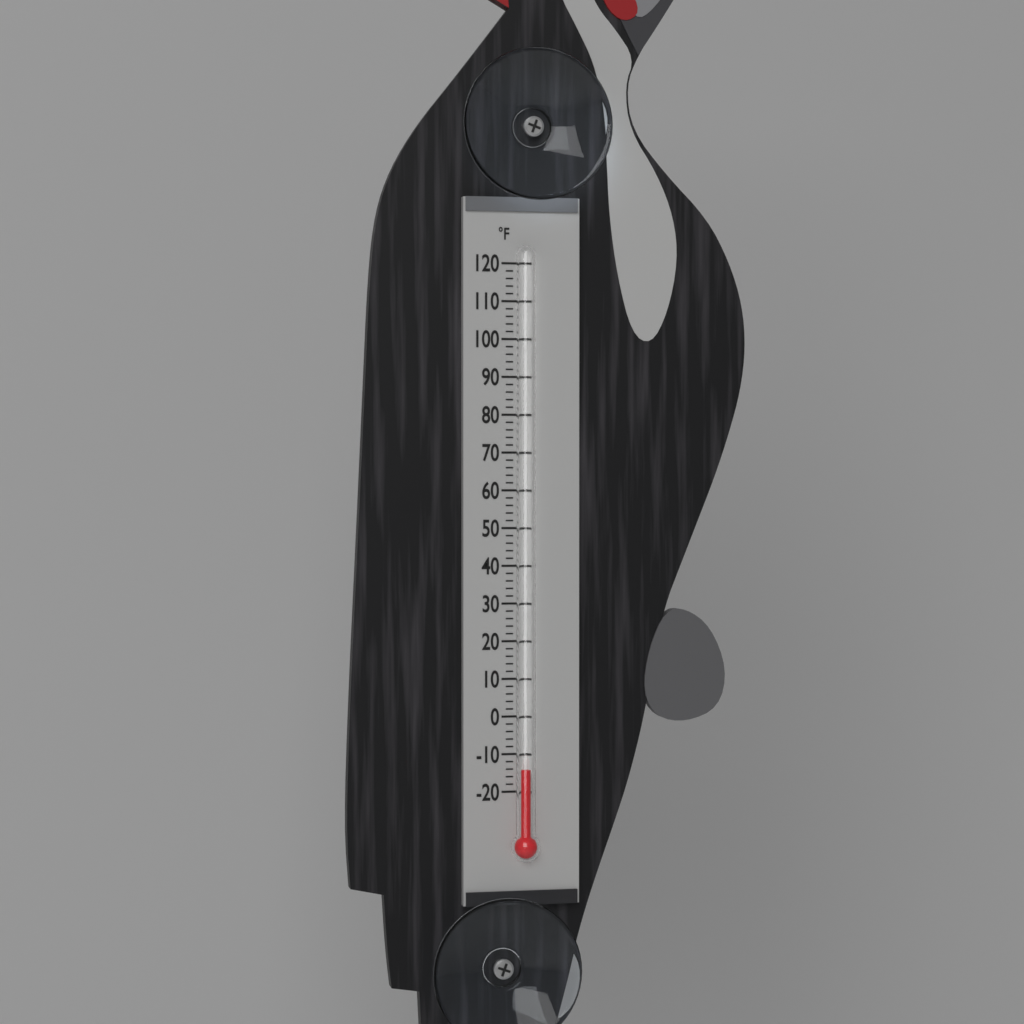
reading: -14 °F
